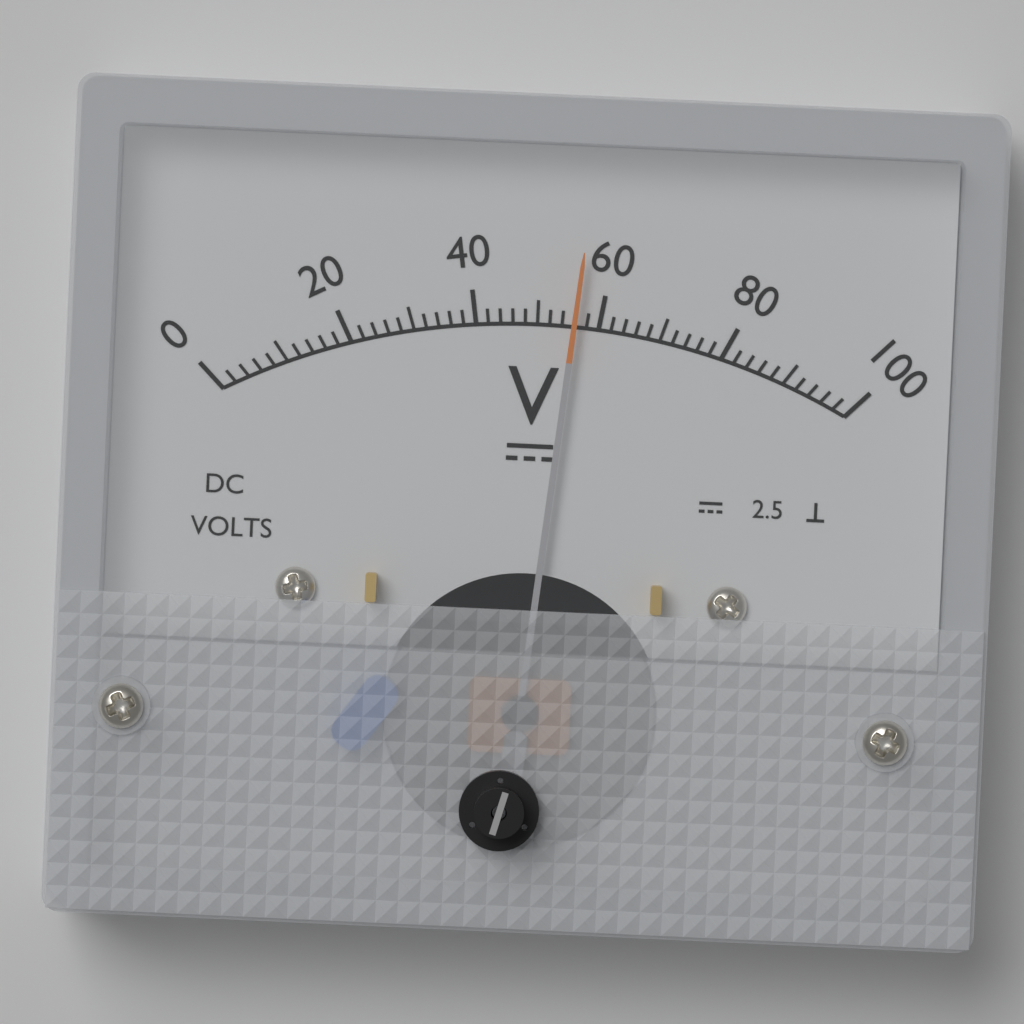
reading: 56 V
